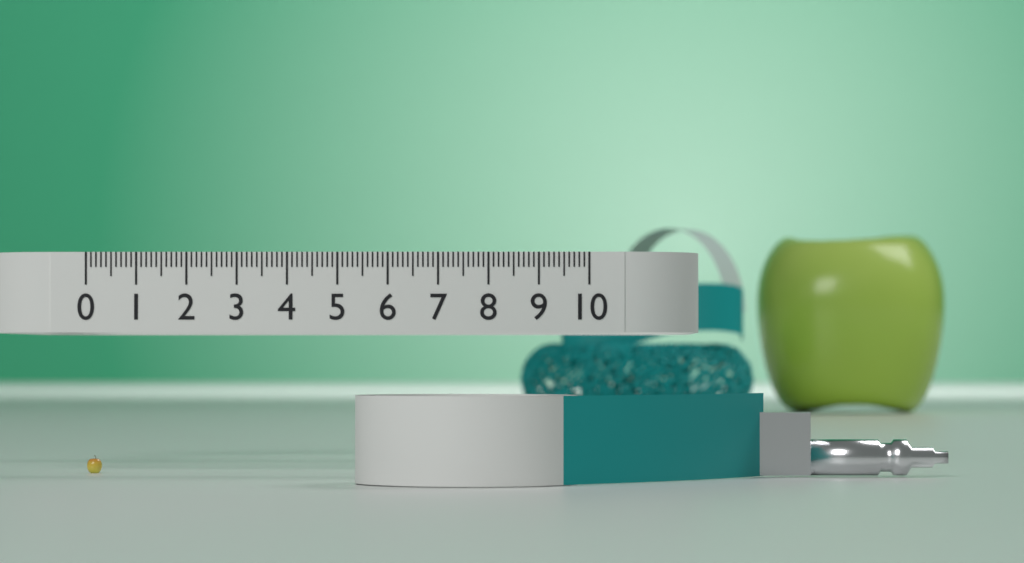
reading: 0.3 (no unit)
